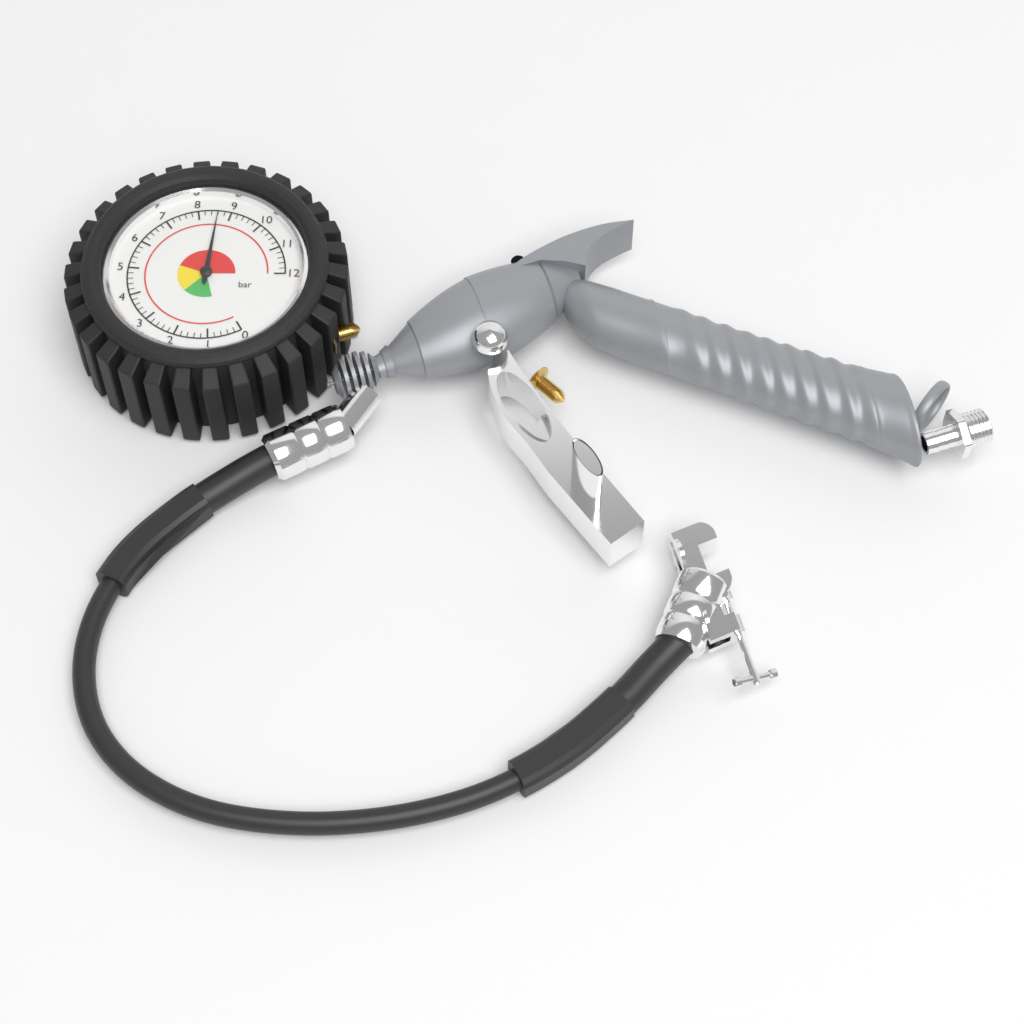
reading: 8.6 bar
